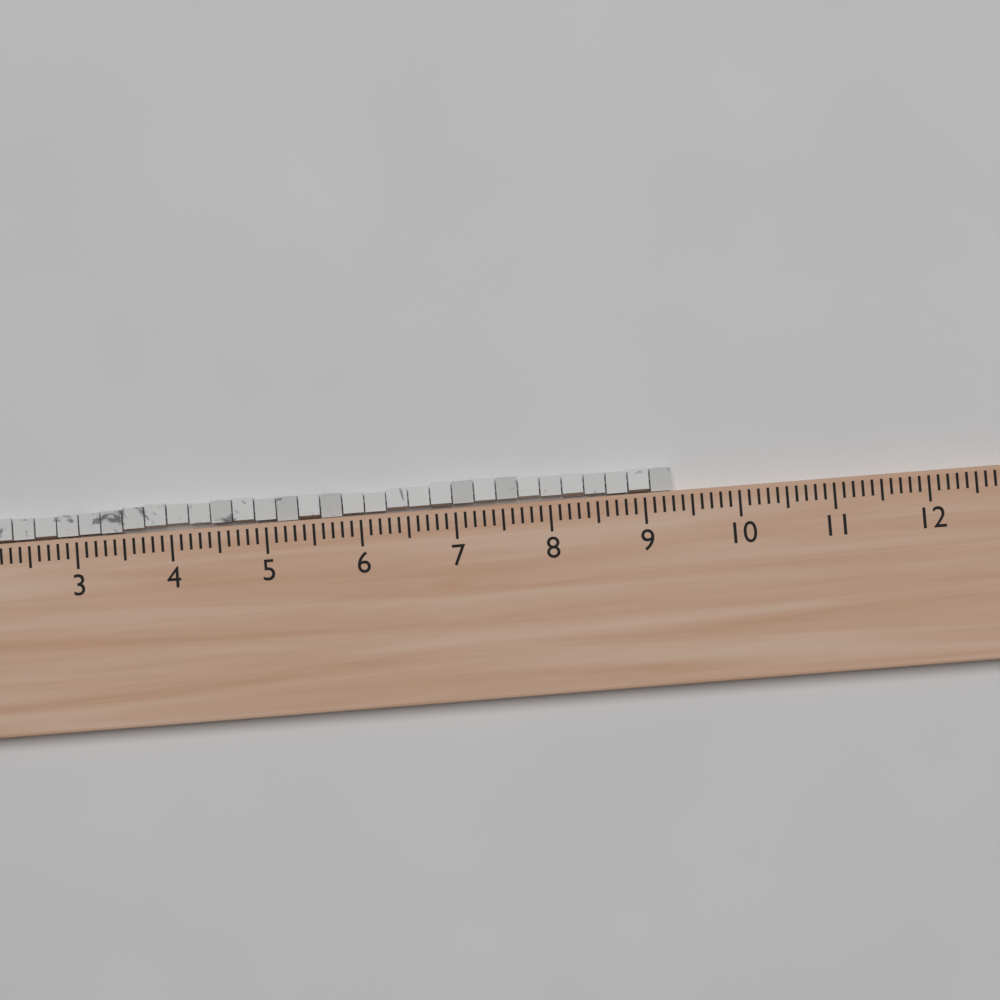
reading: 9.3 (no unit)
